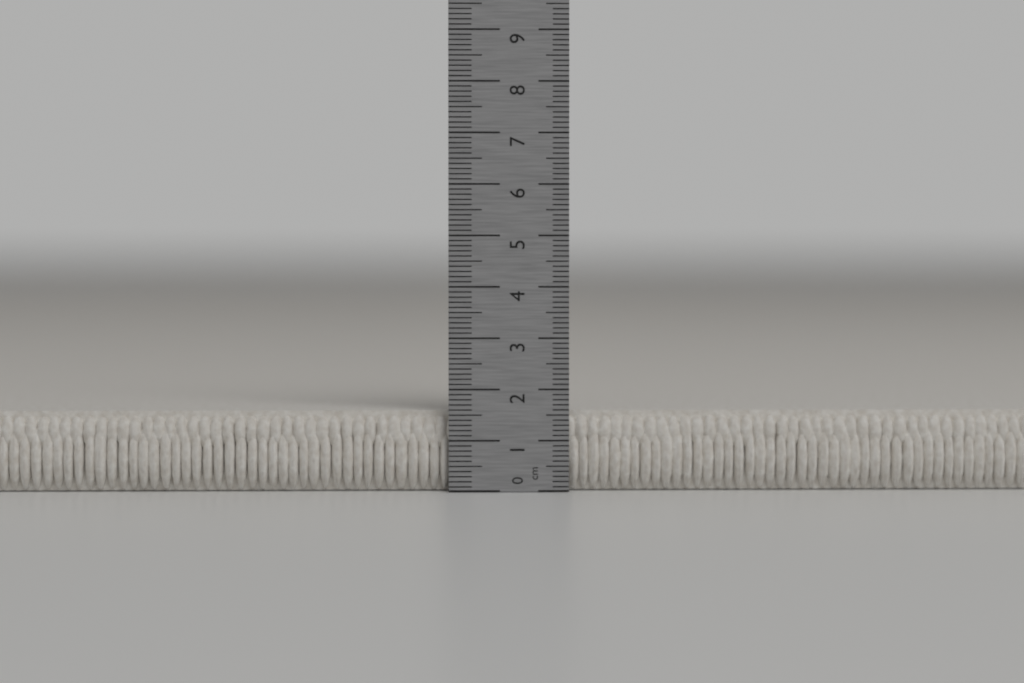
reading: 1.6 cm
